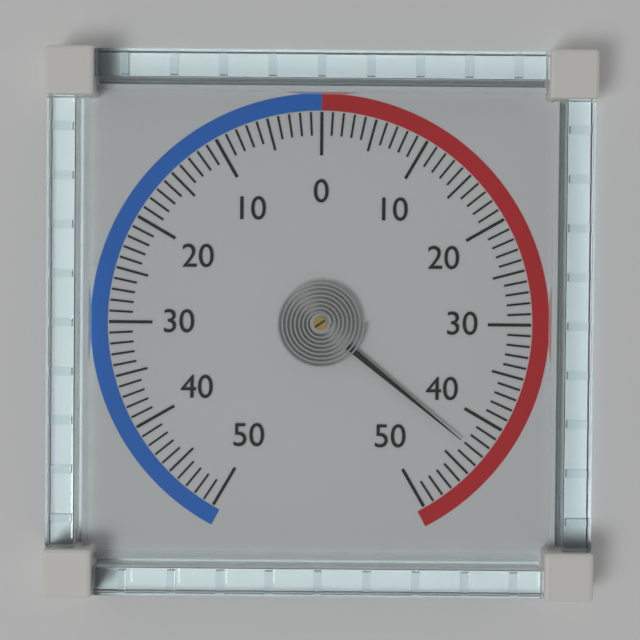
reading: 43 (no unit)
